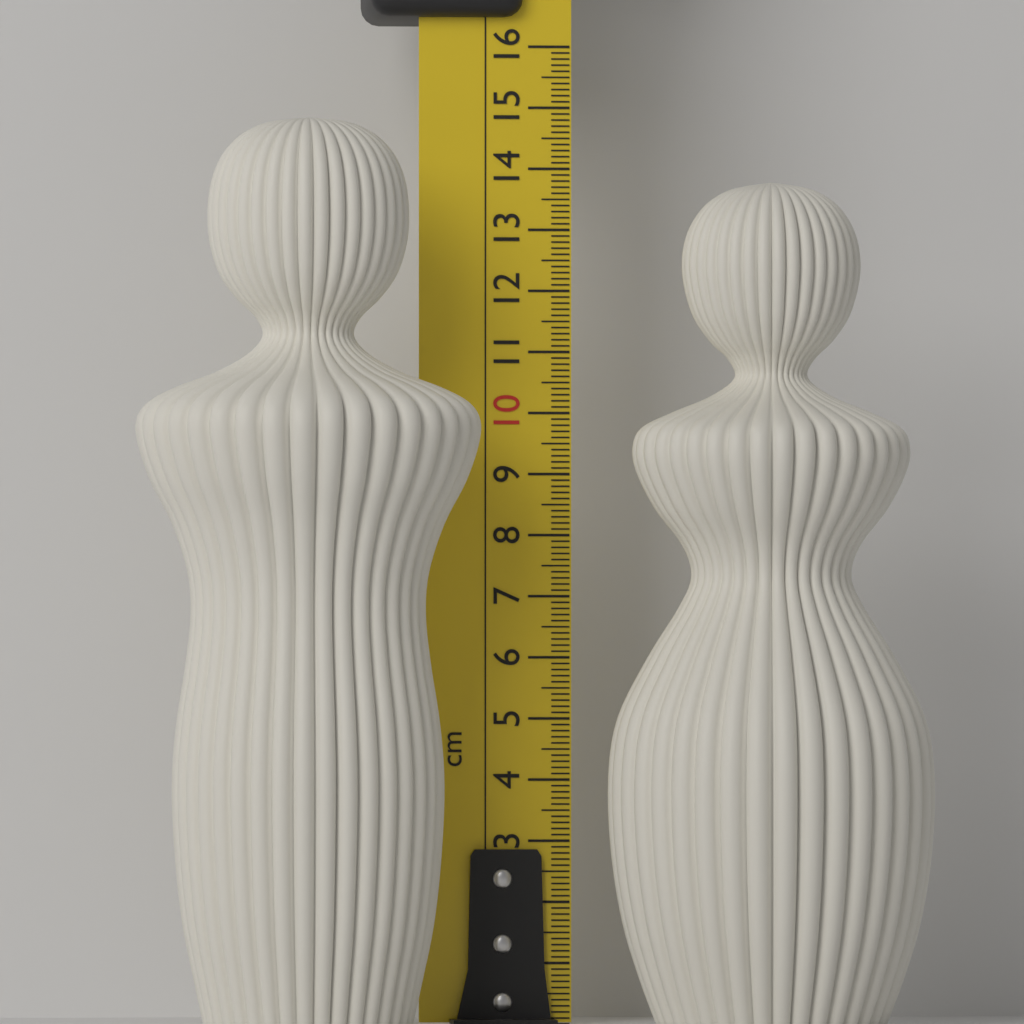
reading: 14.7 cm
